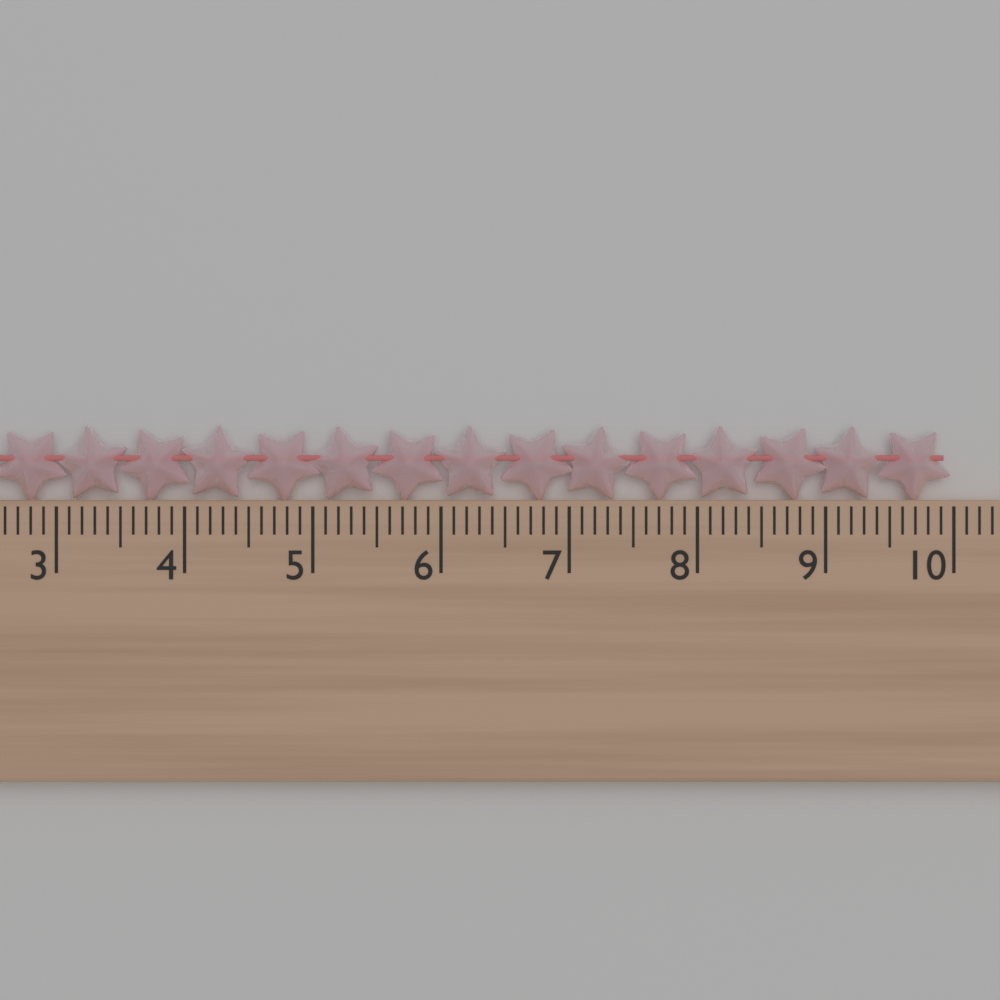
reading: 10.0 cm
